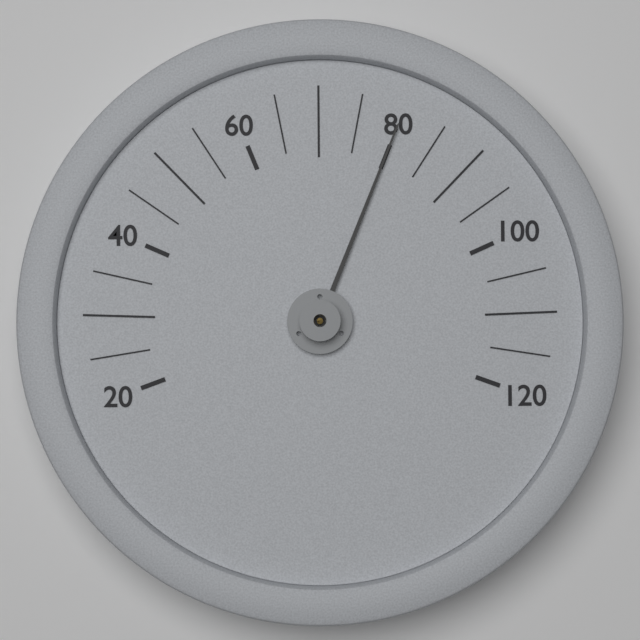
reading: 80 (no unit)
